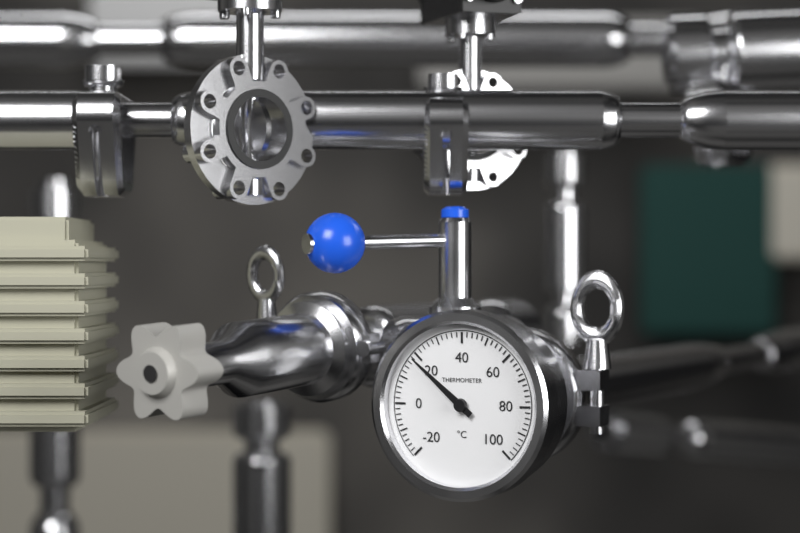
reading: 18 °C
